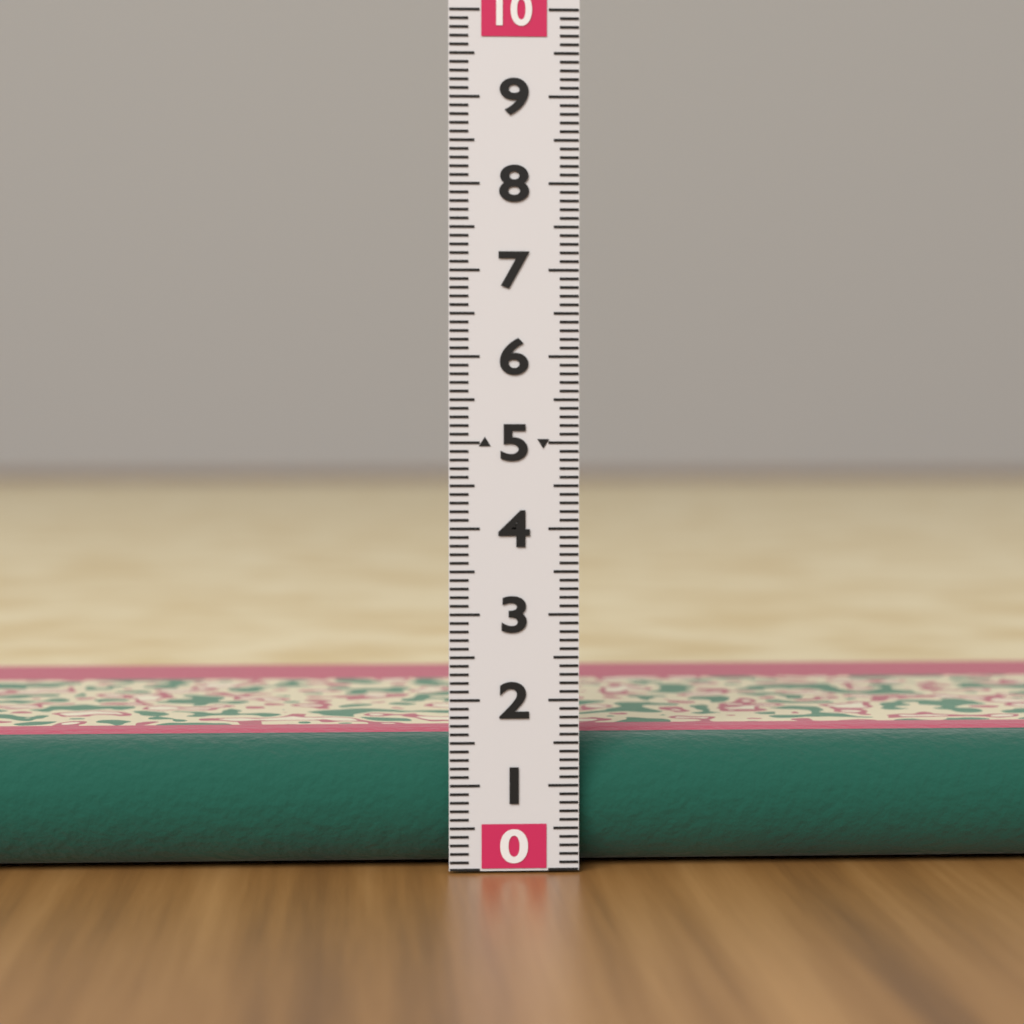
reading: 1.5 (no unit)
